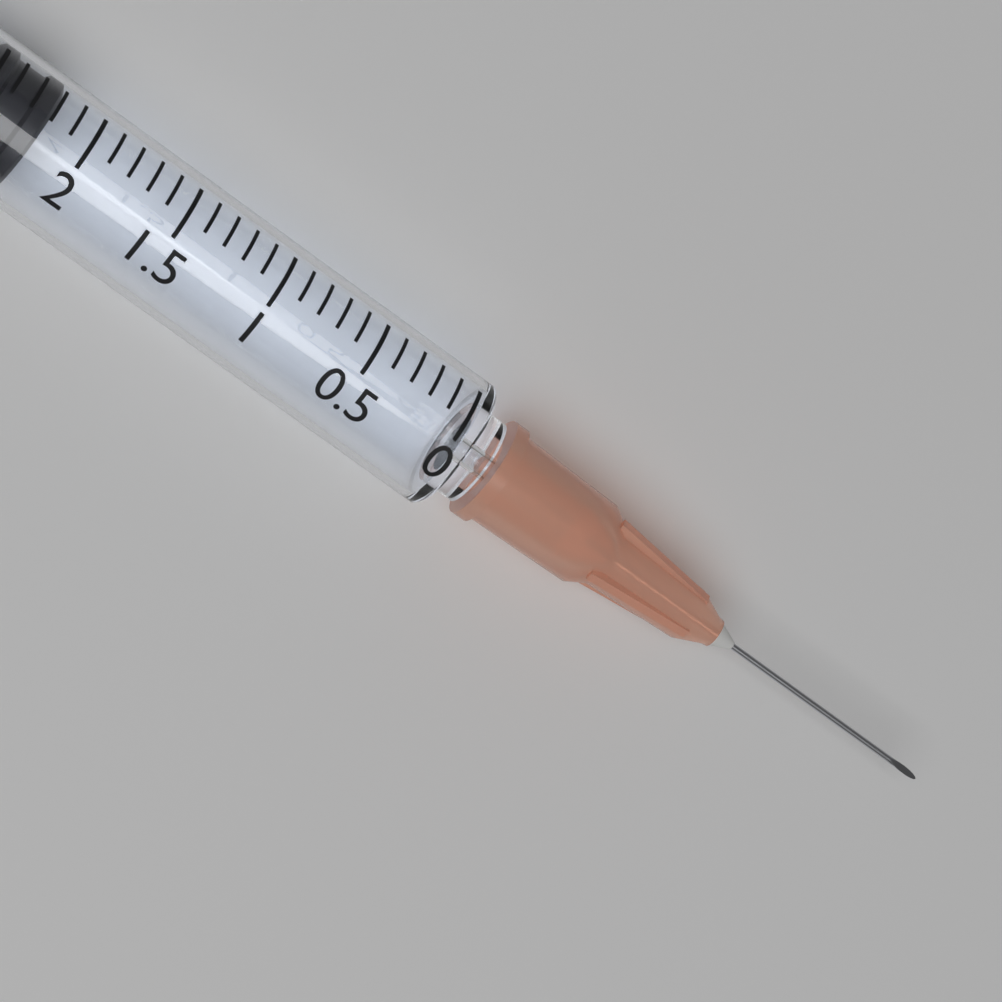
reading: 2.2 ml
